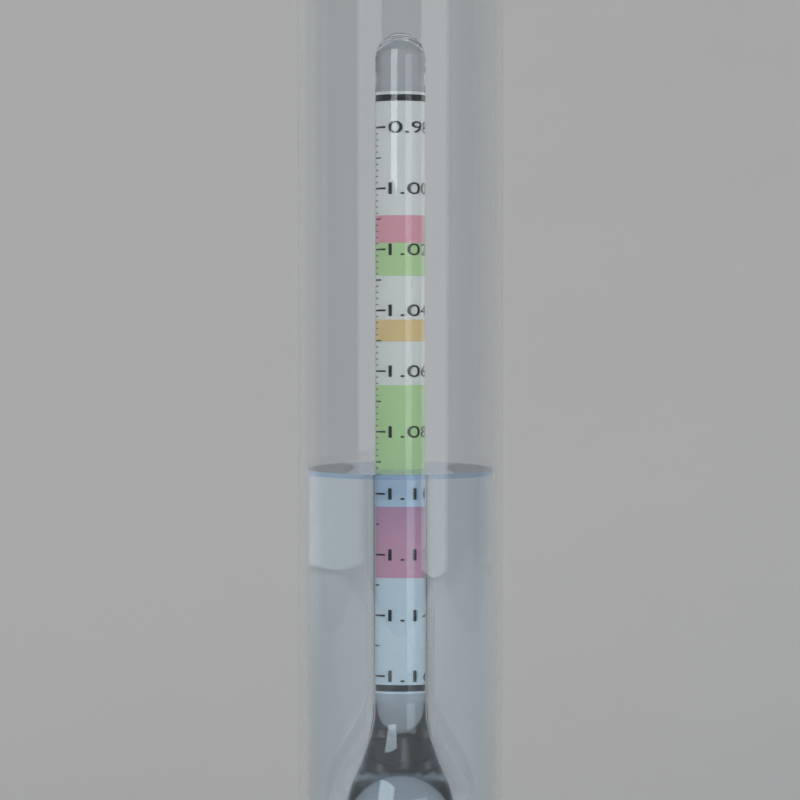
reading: 1.092 (no unit)
